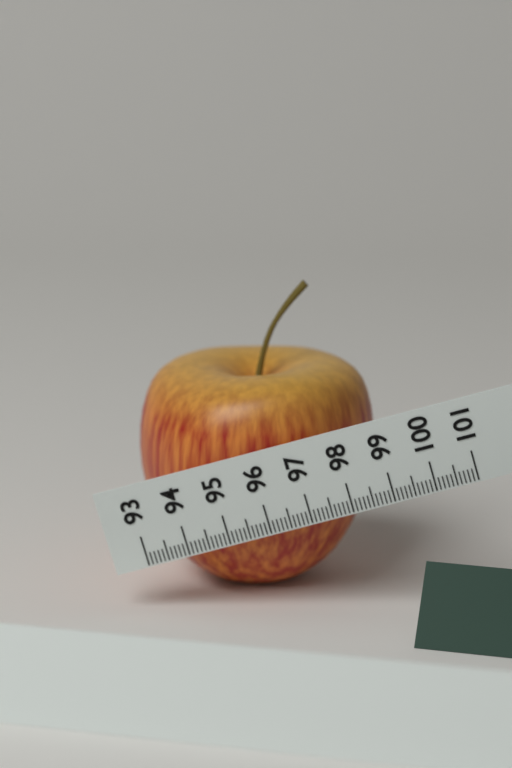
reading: 98.9 (no unit)
